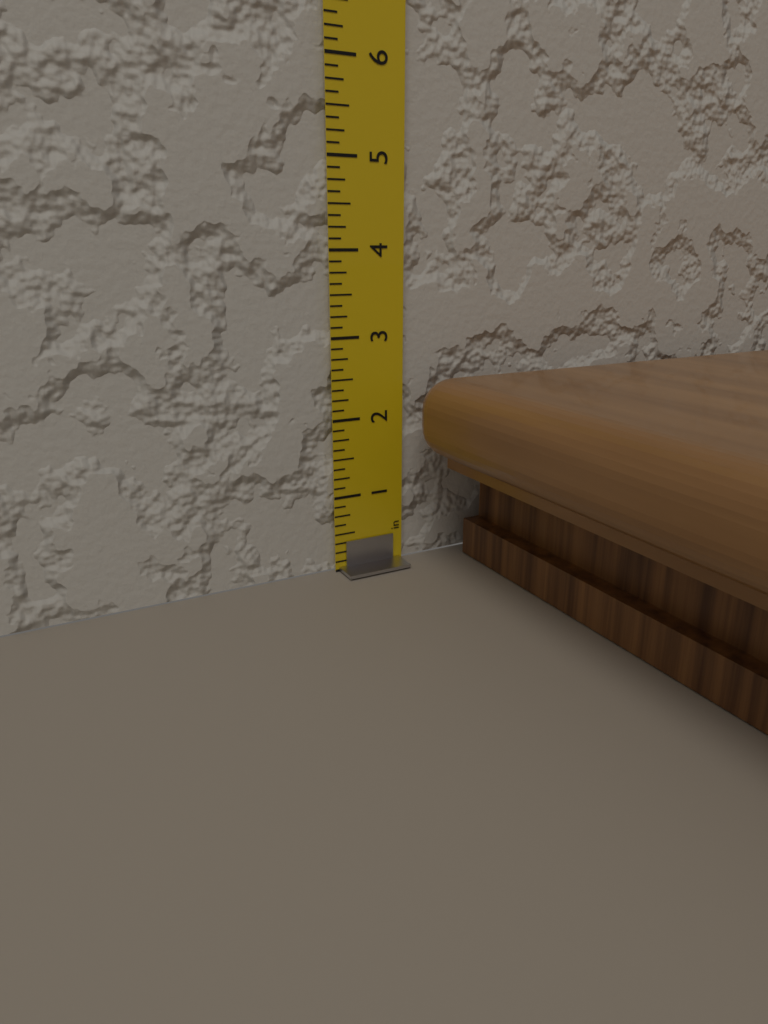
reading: 2.500 in
